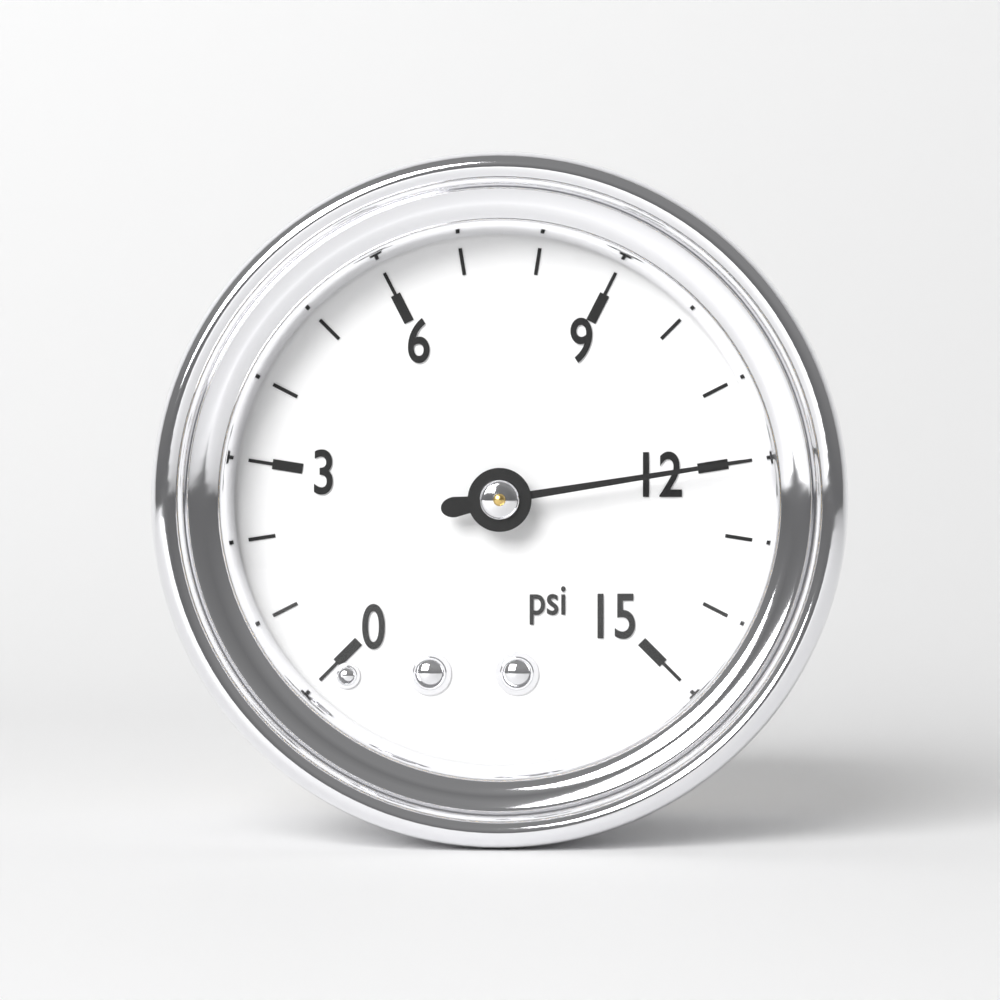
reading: 12 psi
